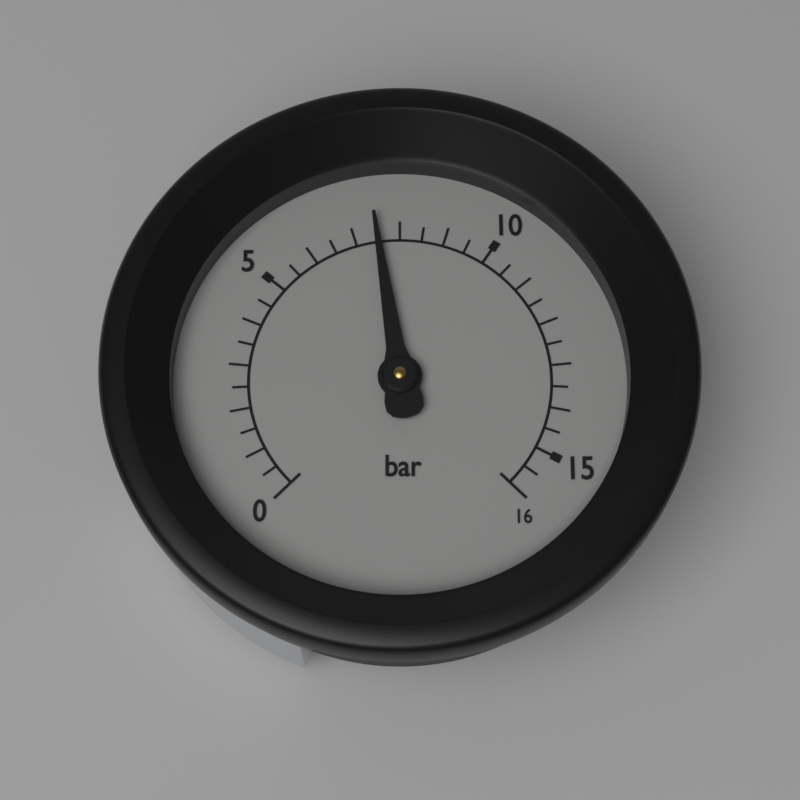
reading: 7.5 bar
